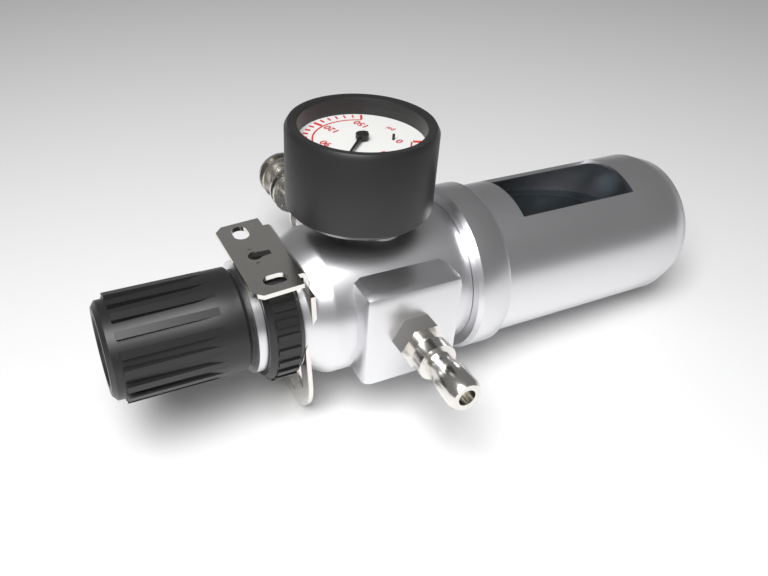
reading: 60 psi
